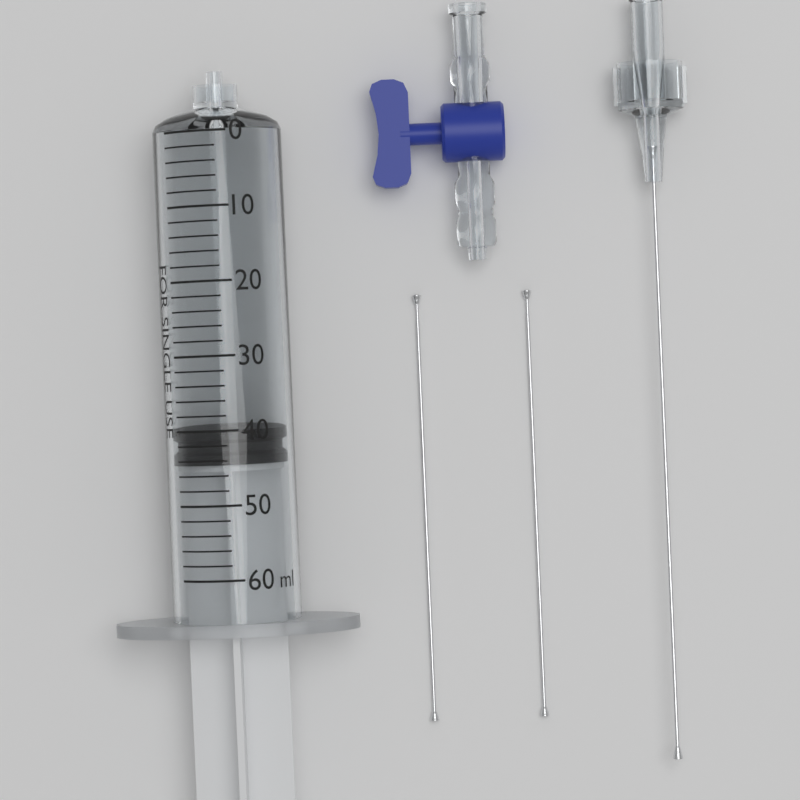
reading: 40 ml
